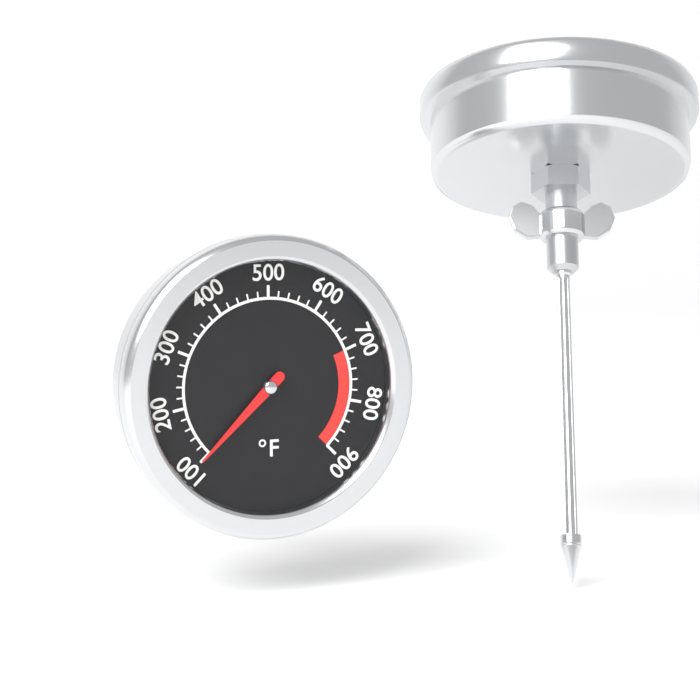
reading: 100 °F
